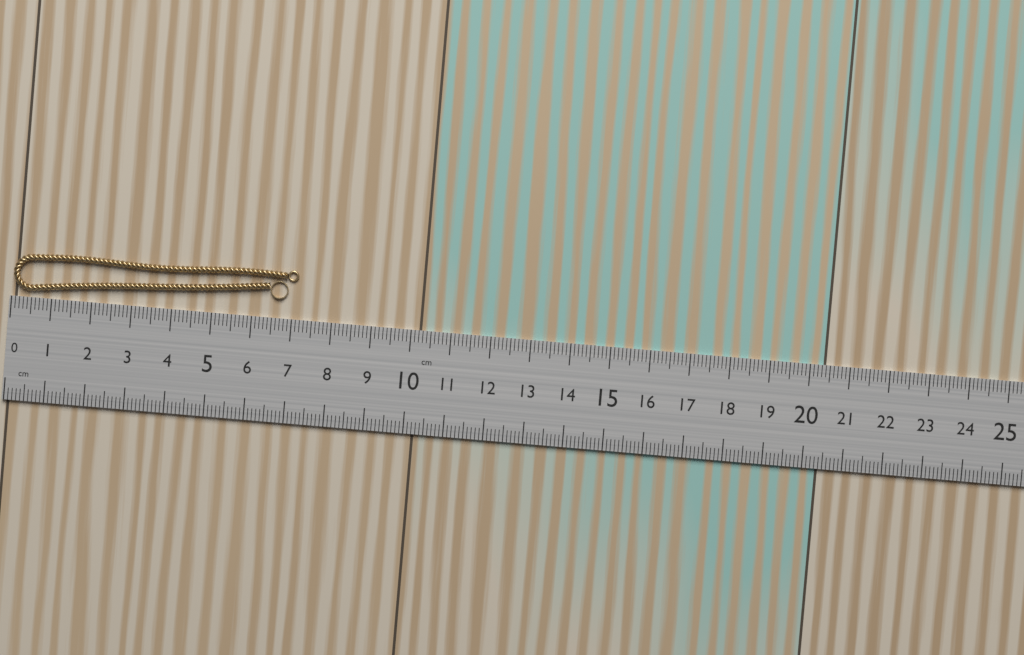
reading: 7.1 cm
